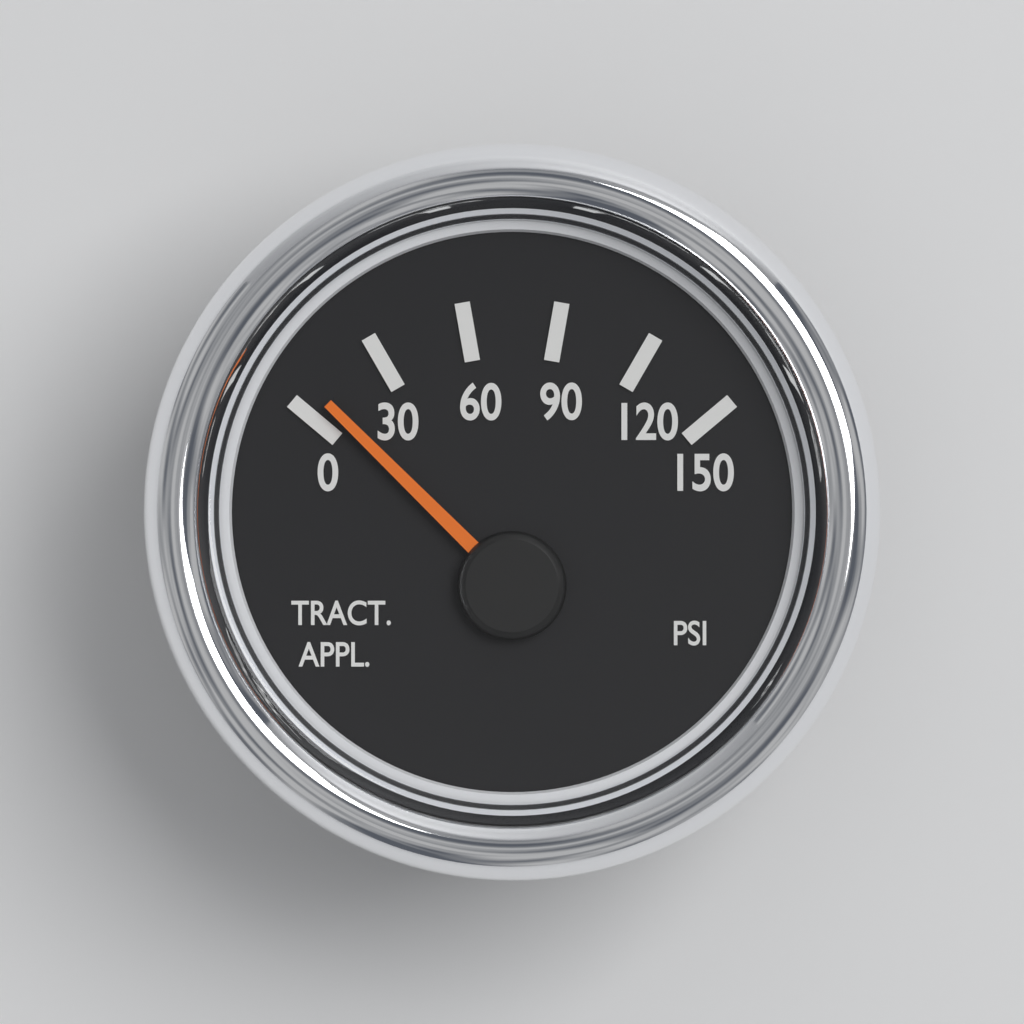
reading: 7 psi
